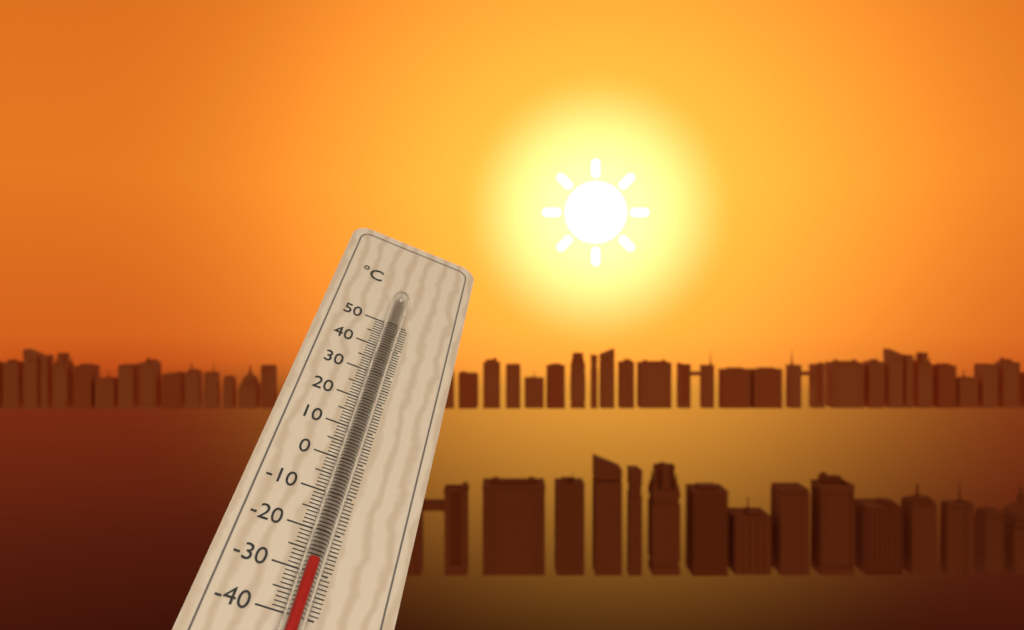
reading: -29 °C
